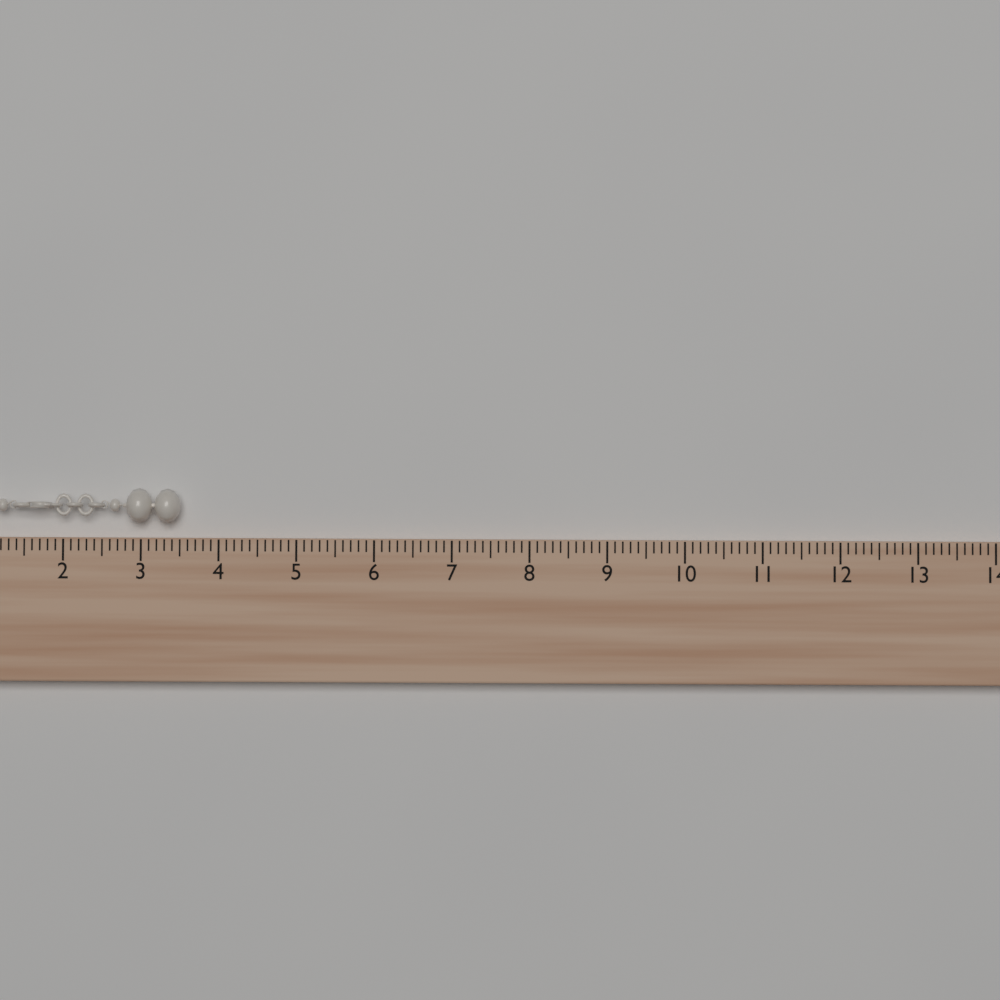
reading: 3.5 (no unit)
